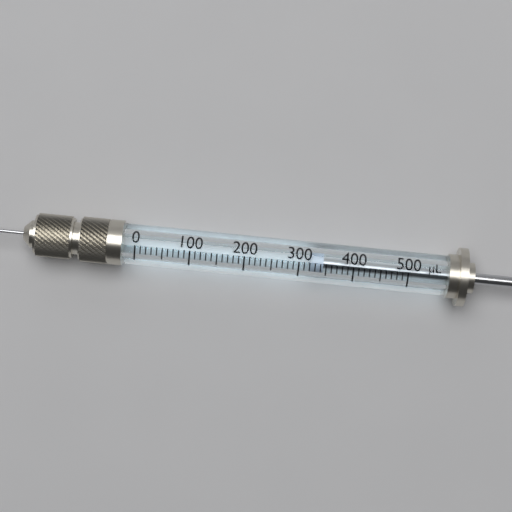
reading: 320 µL
